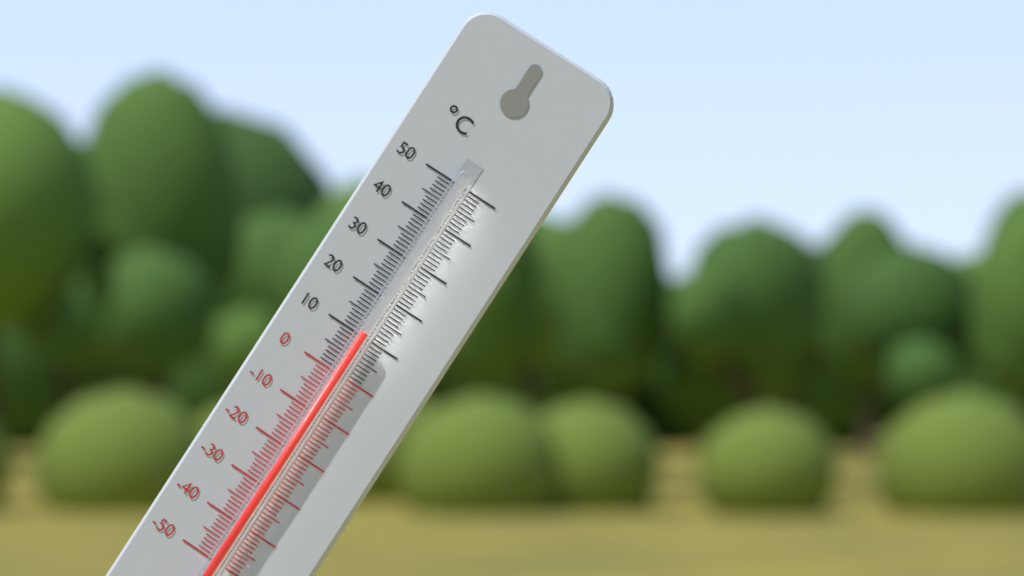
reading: 11 °C
